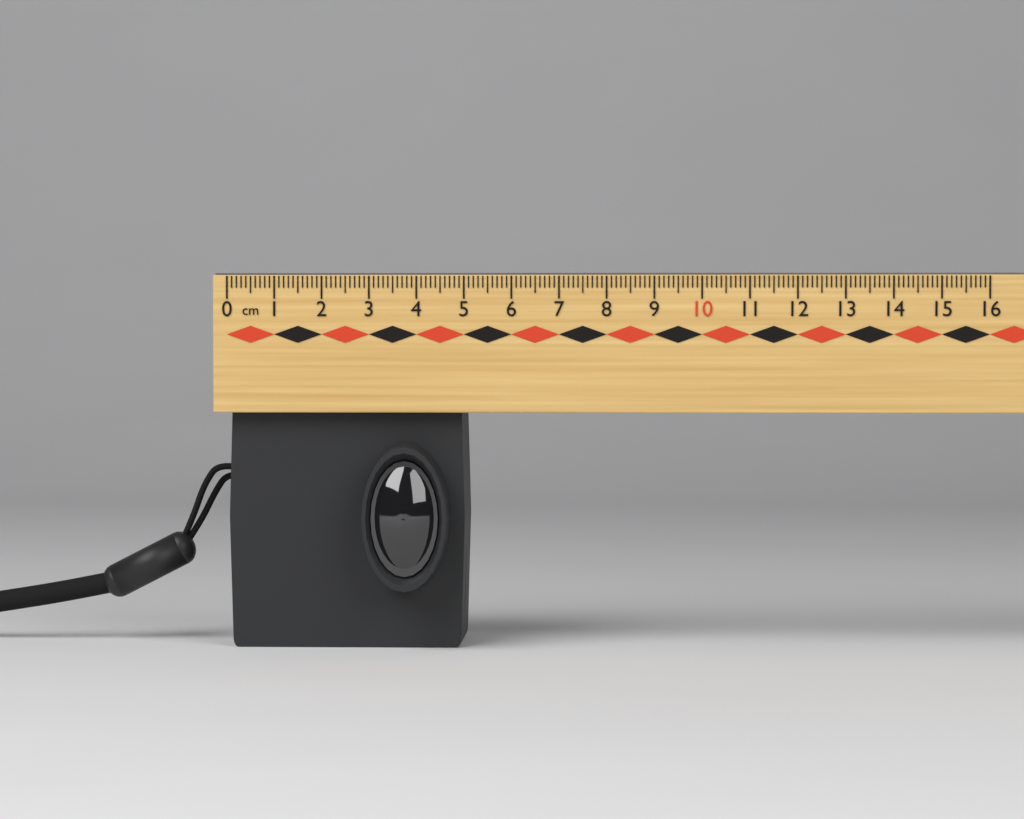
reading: 5.0 cm
